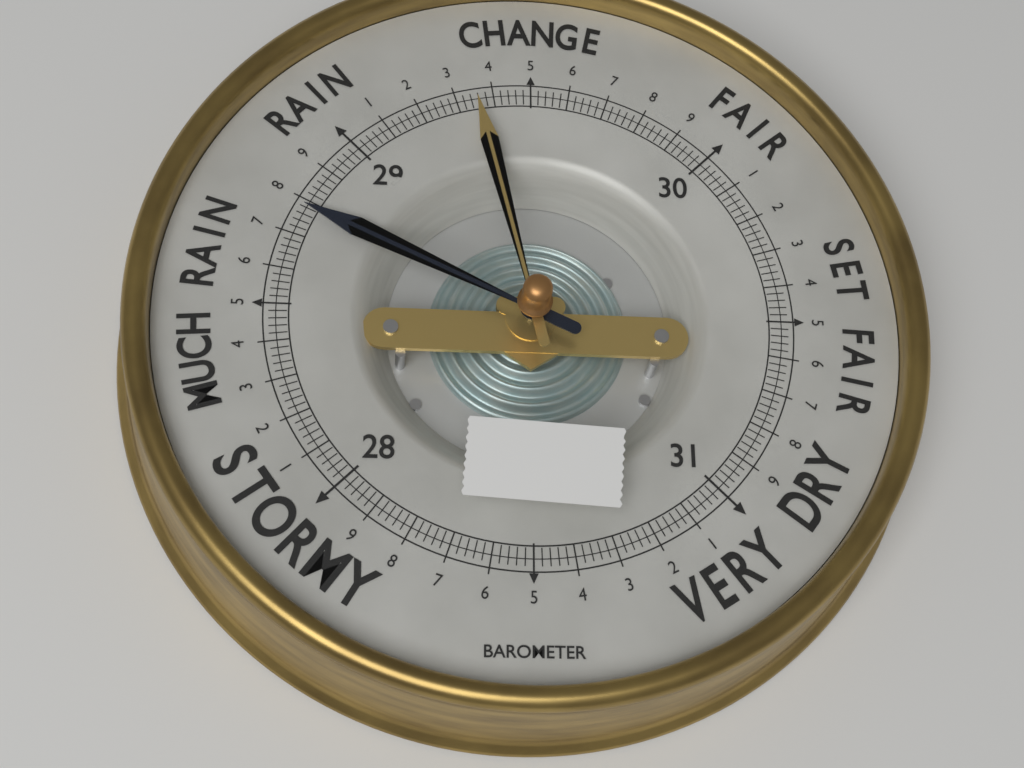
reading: 28.78 (no unit)
